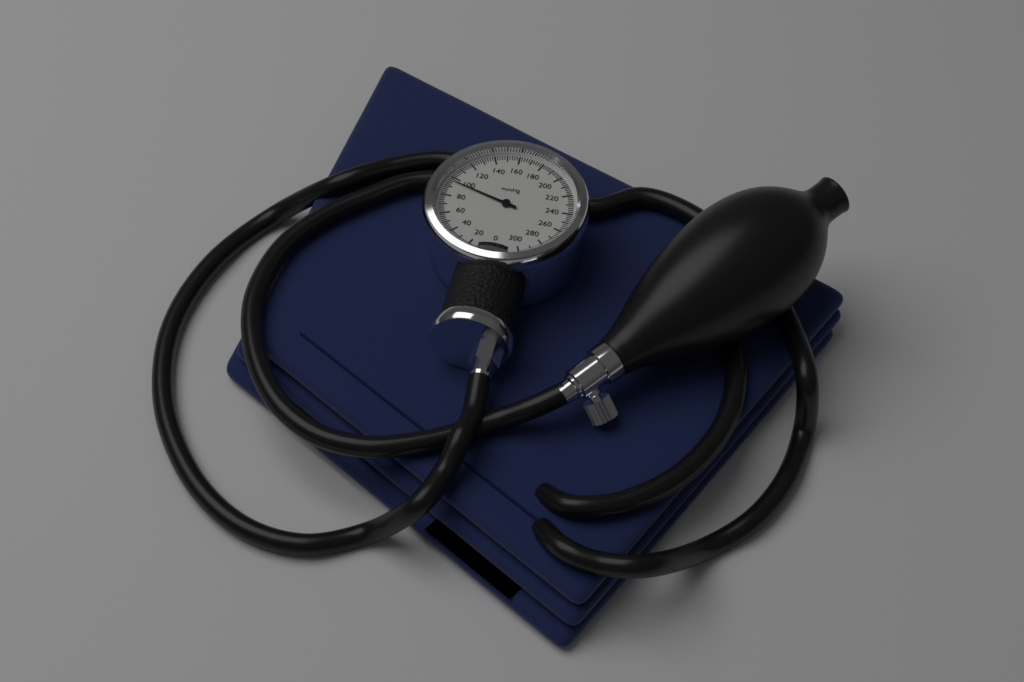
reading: 96 mmHg
